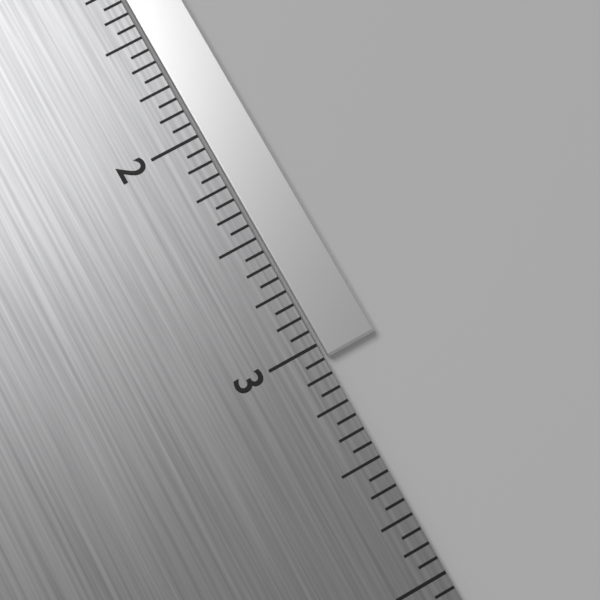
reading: 3.0625 in
